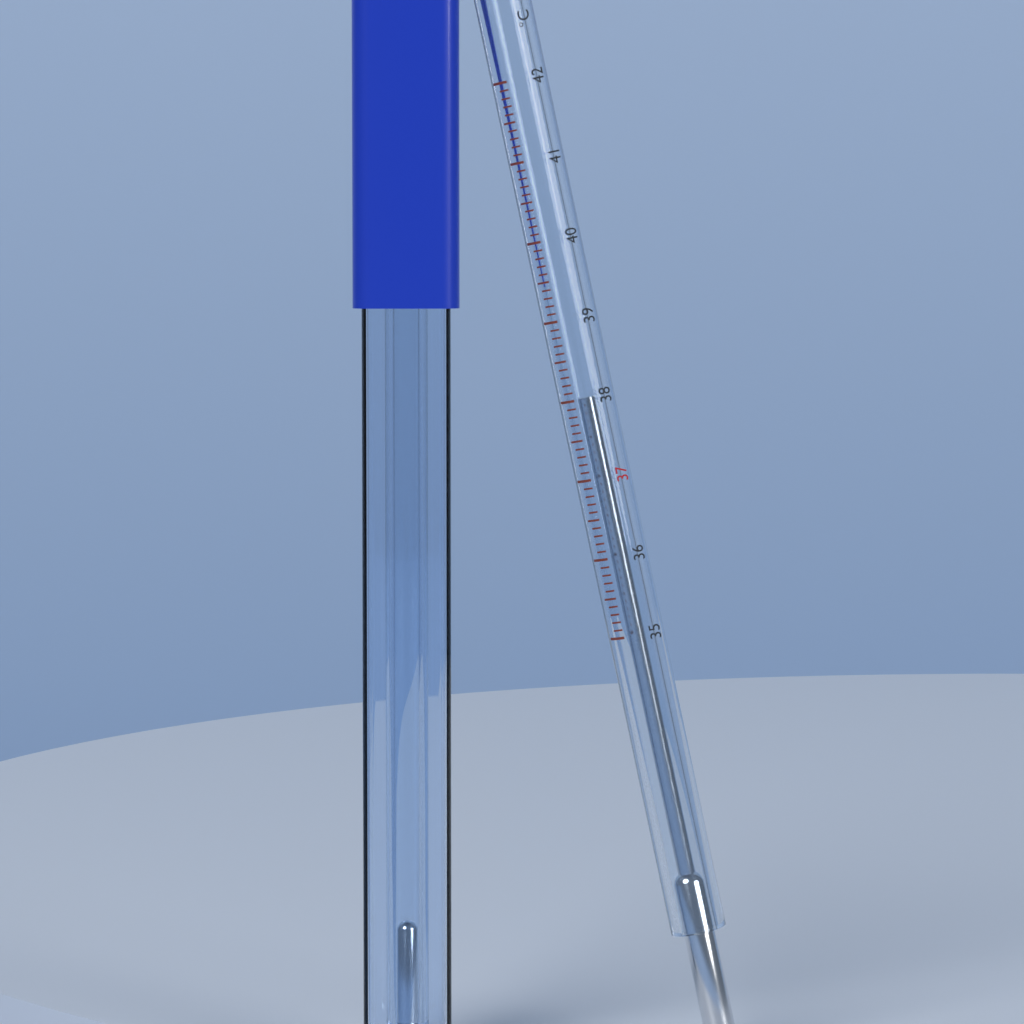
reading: 38.0 °C
